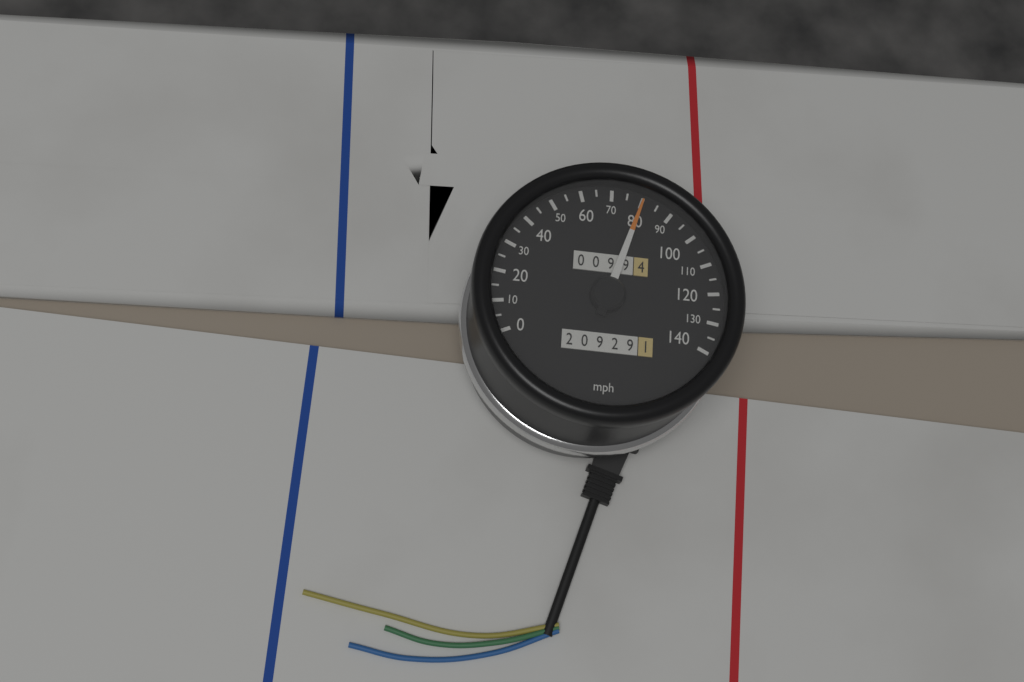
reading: 80 mph
